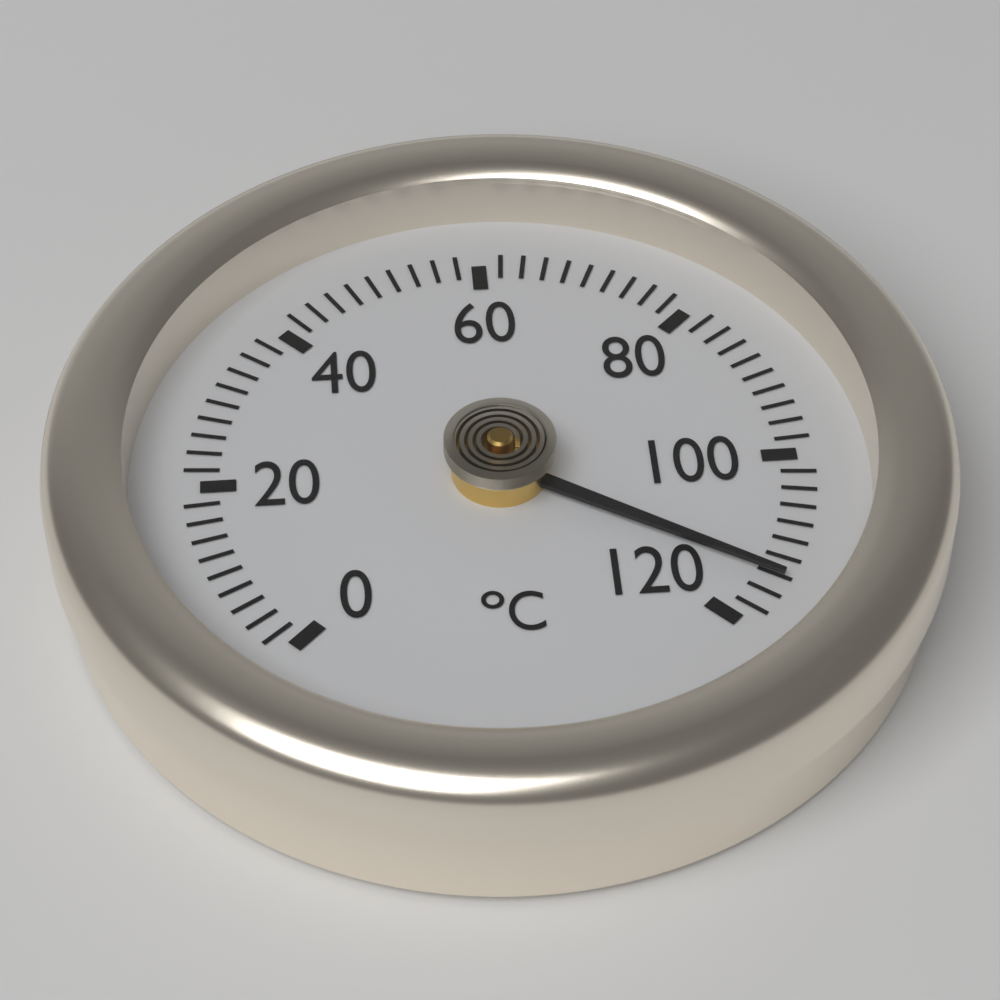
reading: 114 °C
